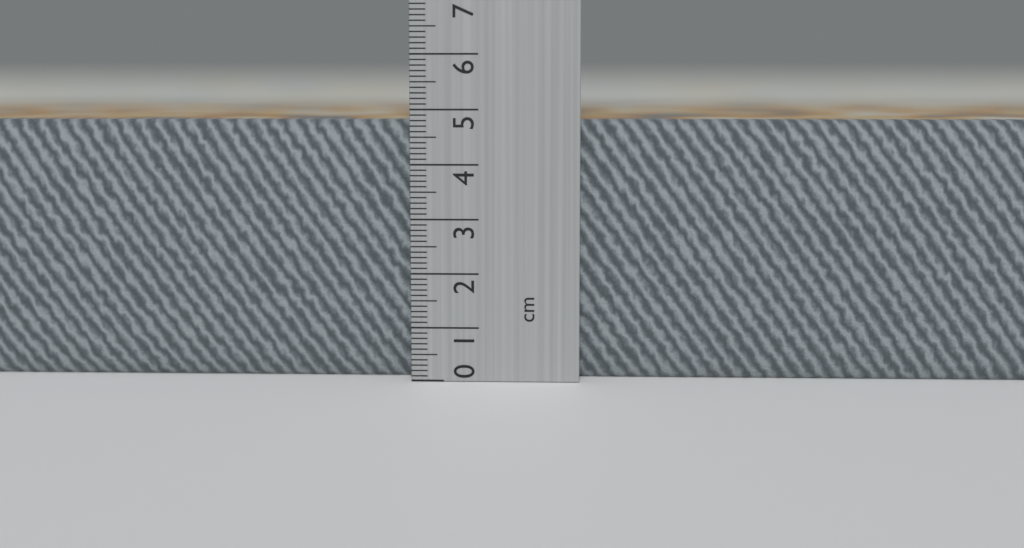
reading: 4.8 cm
